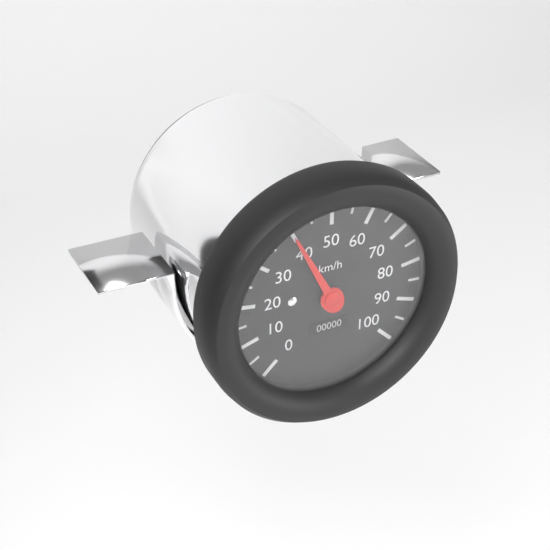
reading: 40 km/h
